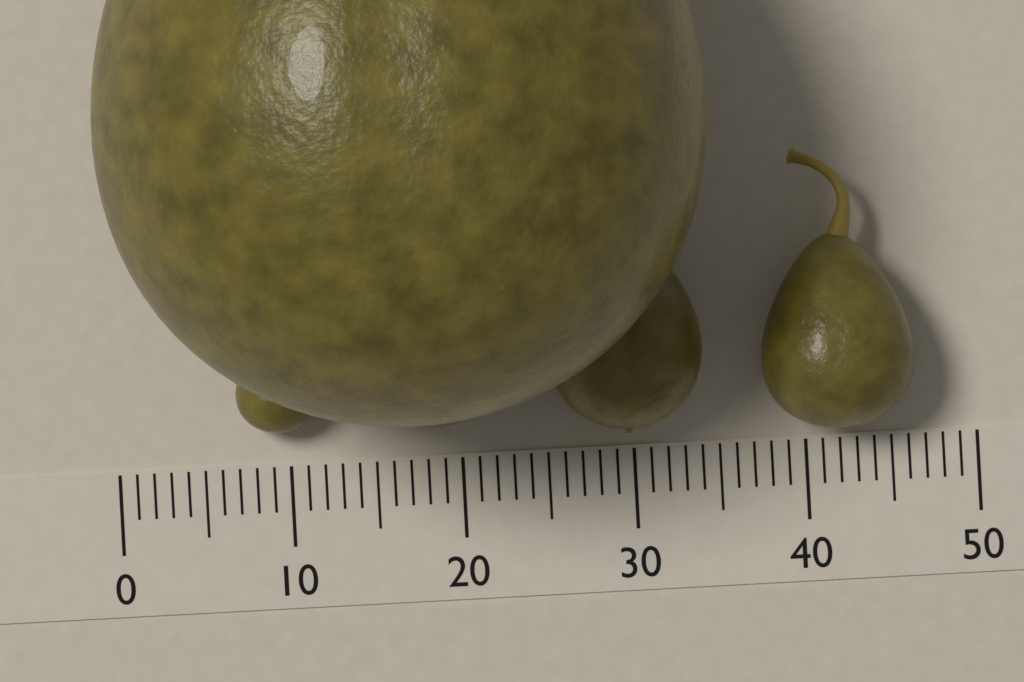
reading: 35 (no unit)
